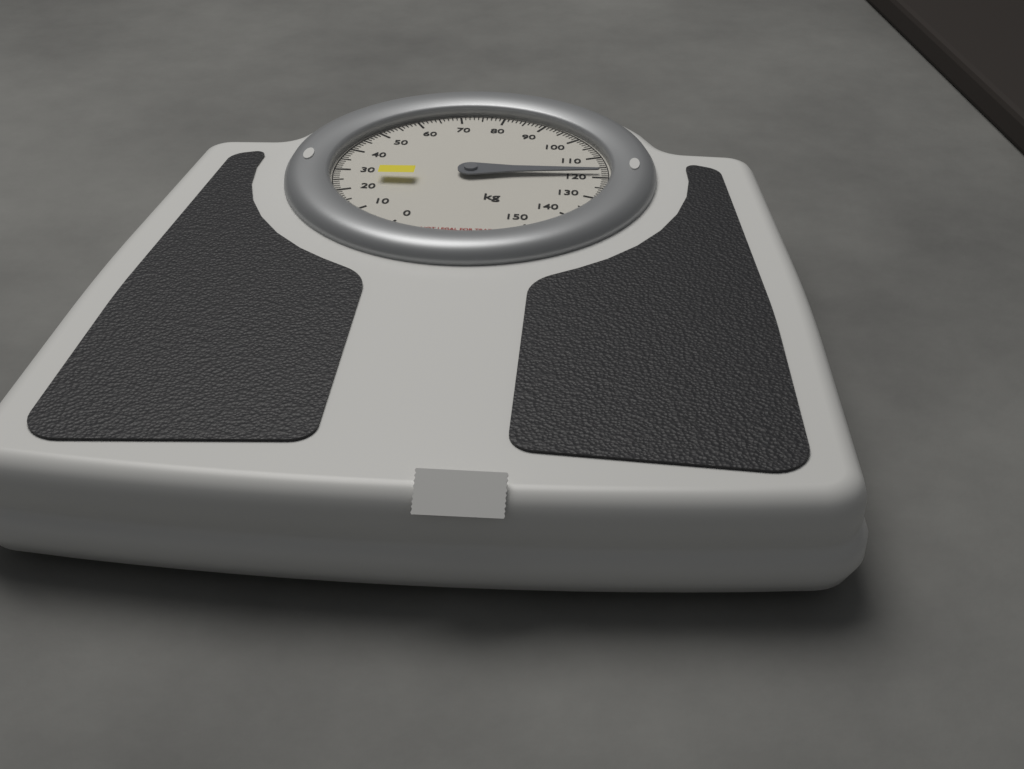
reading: 118 kg
